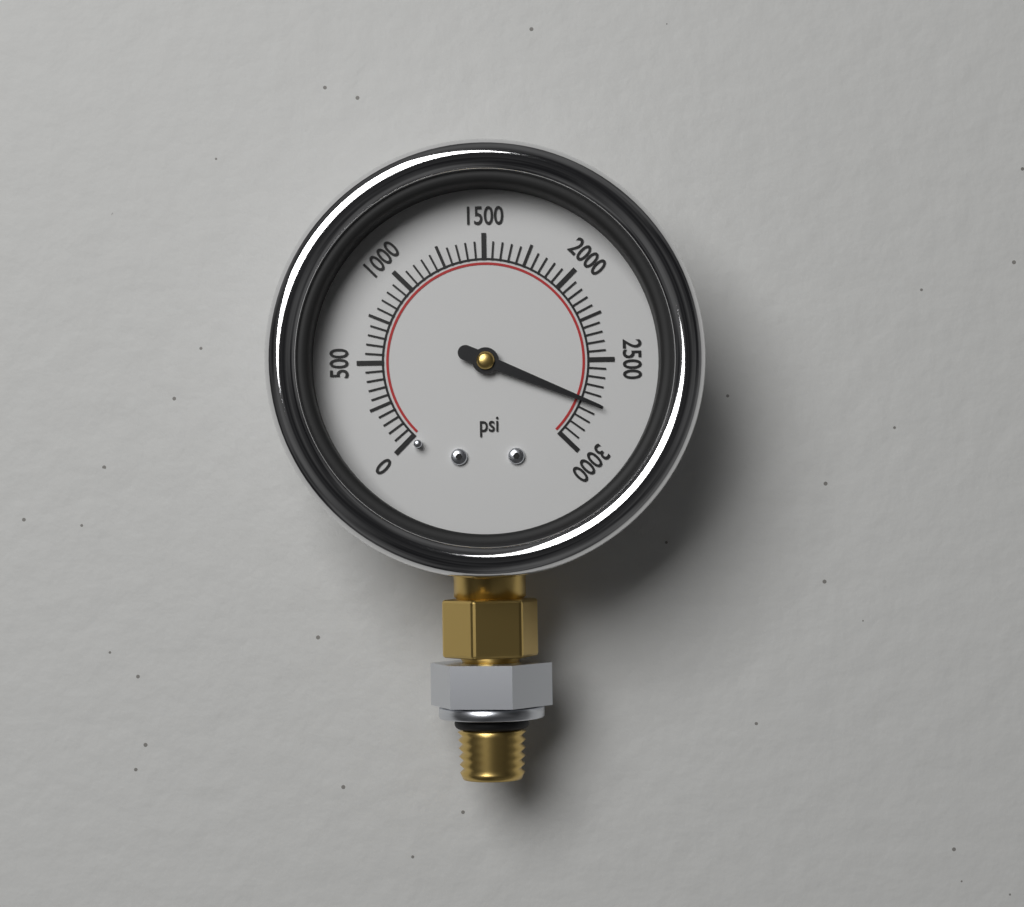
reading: 2750 psi
